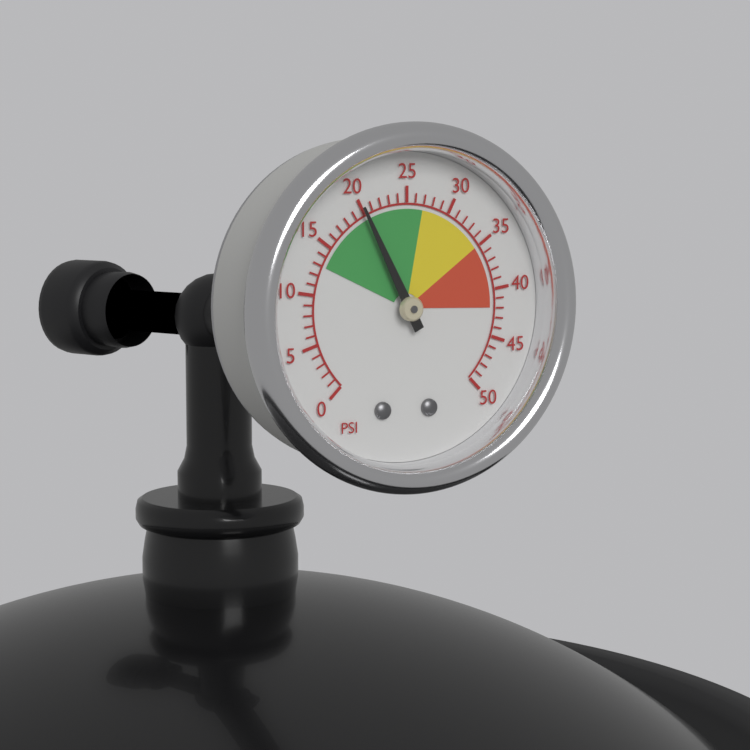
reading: 20 psi
